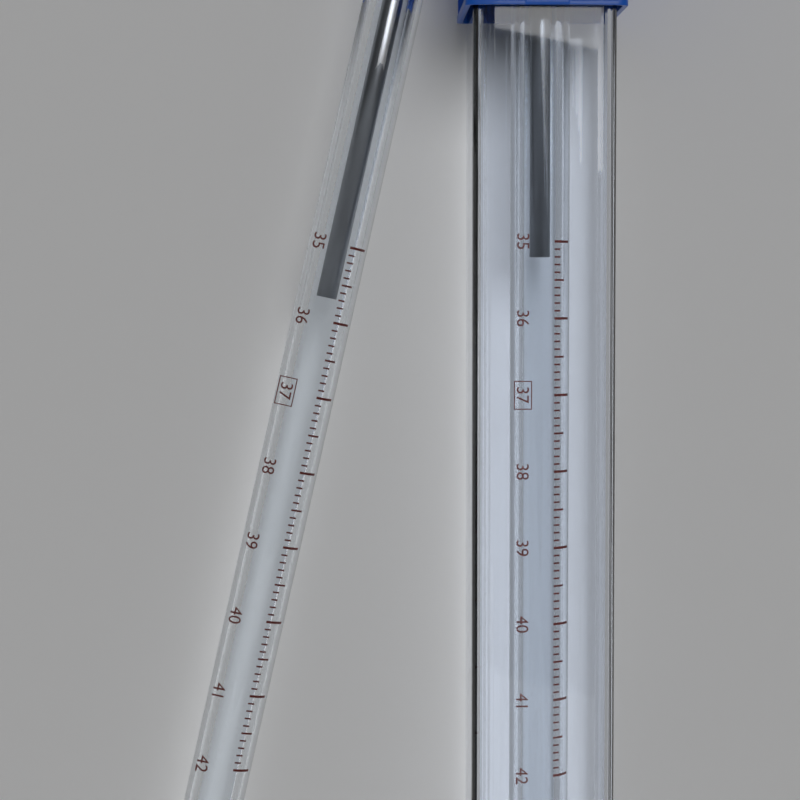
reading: 35.7 °C
